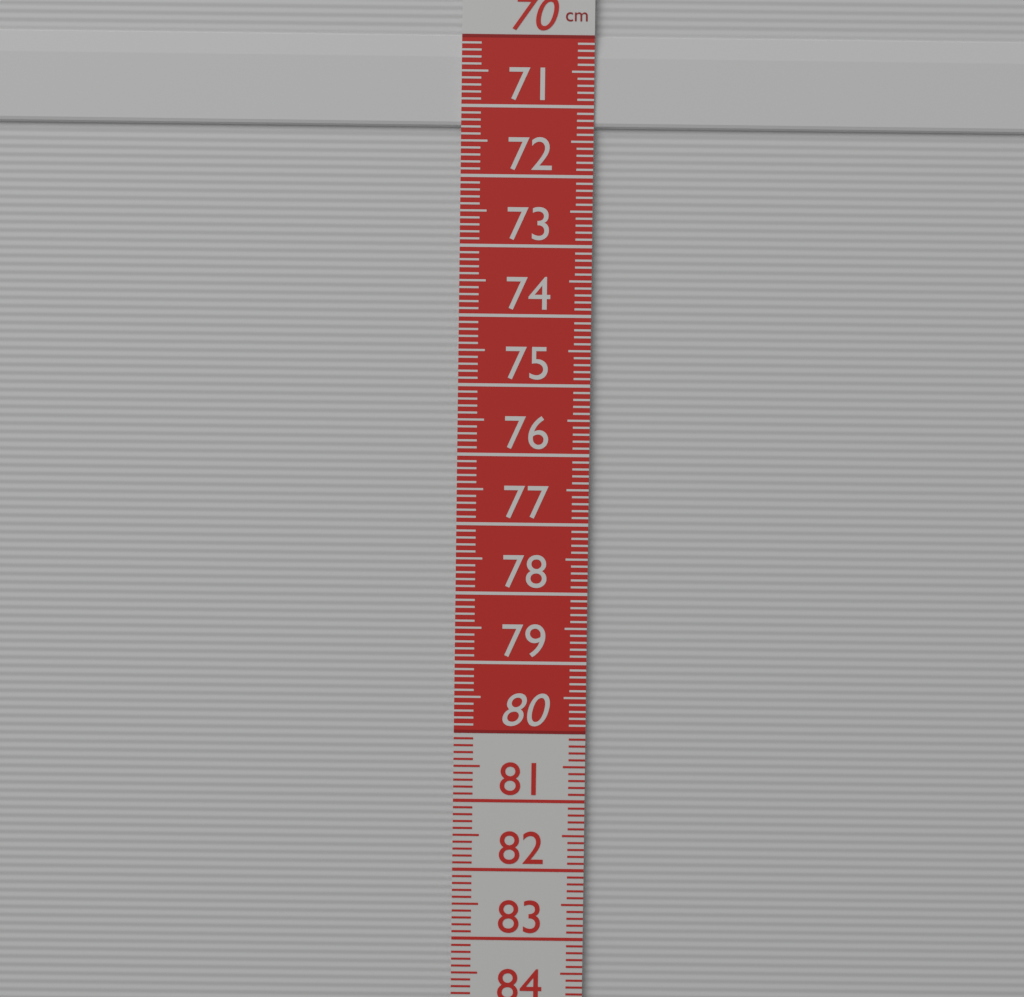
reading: 71.3 cm
